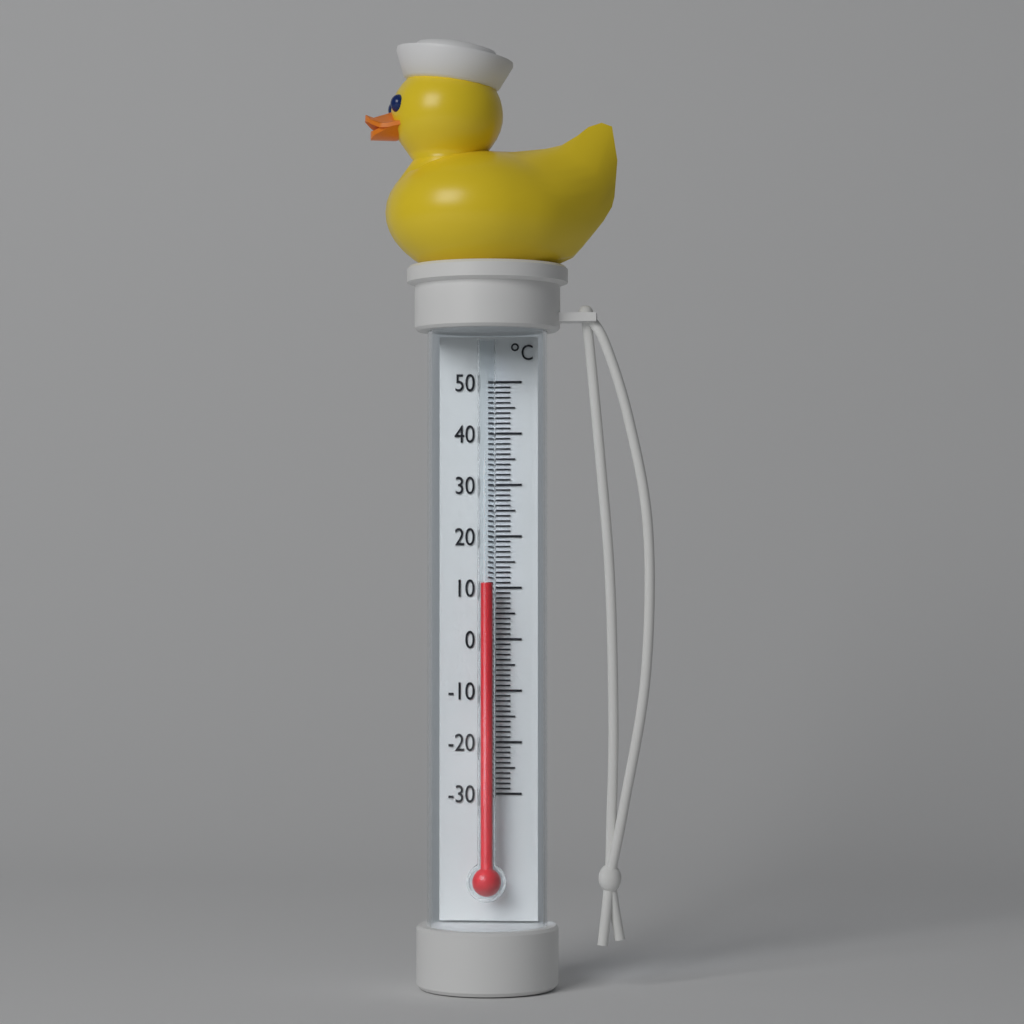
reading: 11 °C
